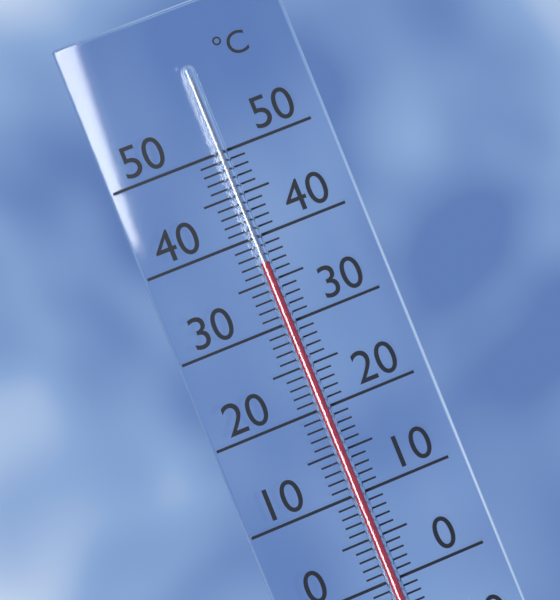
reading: 37 °C
